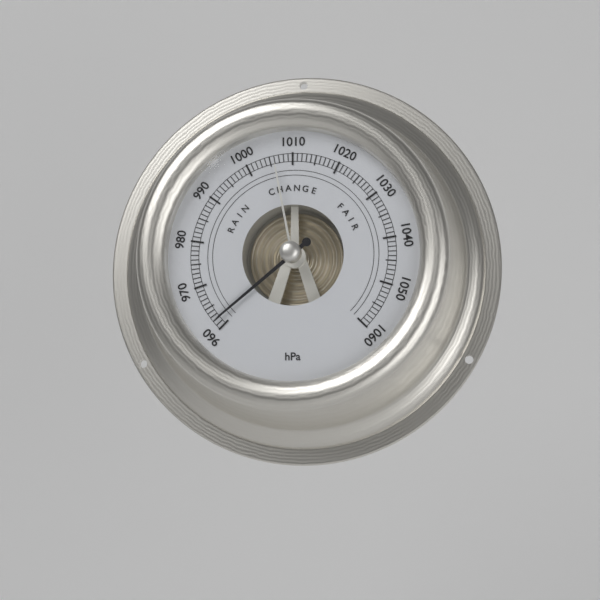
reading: 962 hPa
